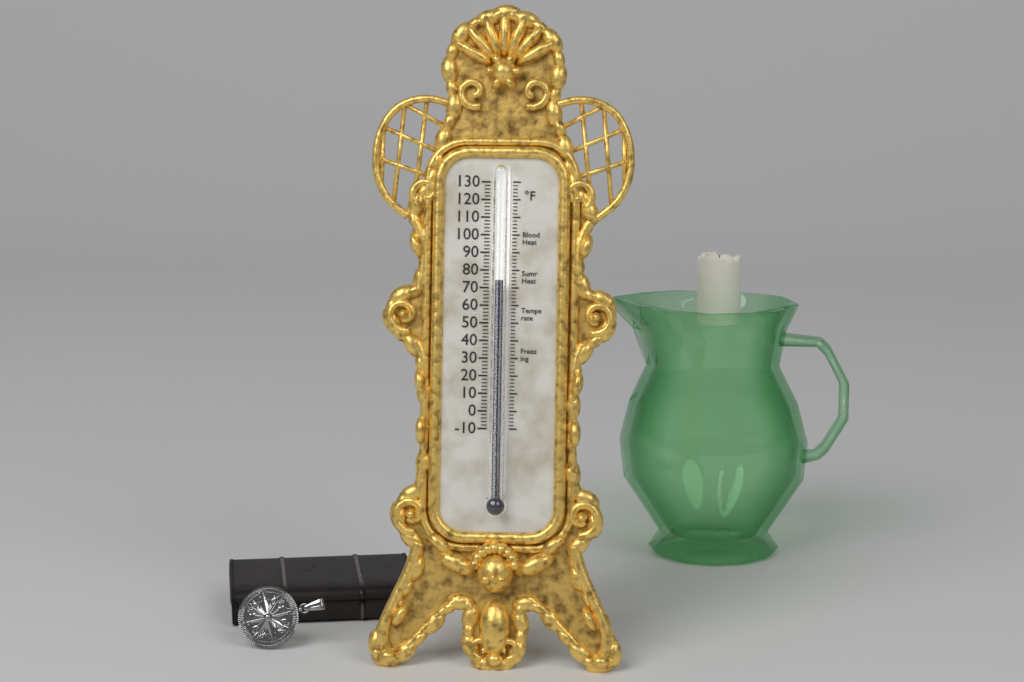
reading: 74 °F
